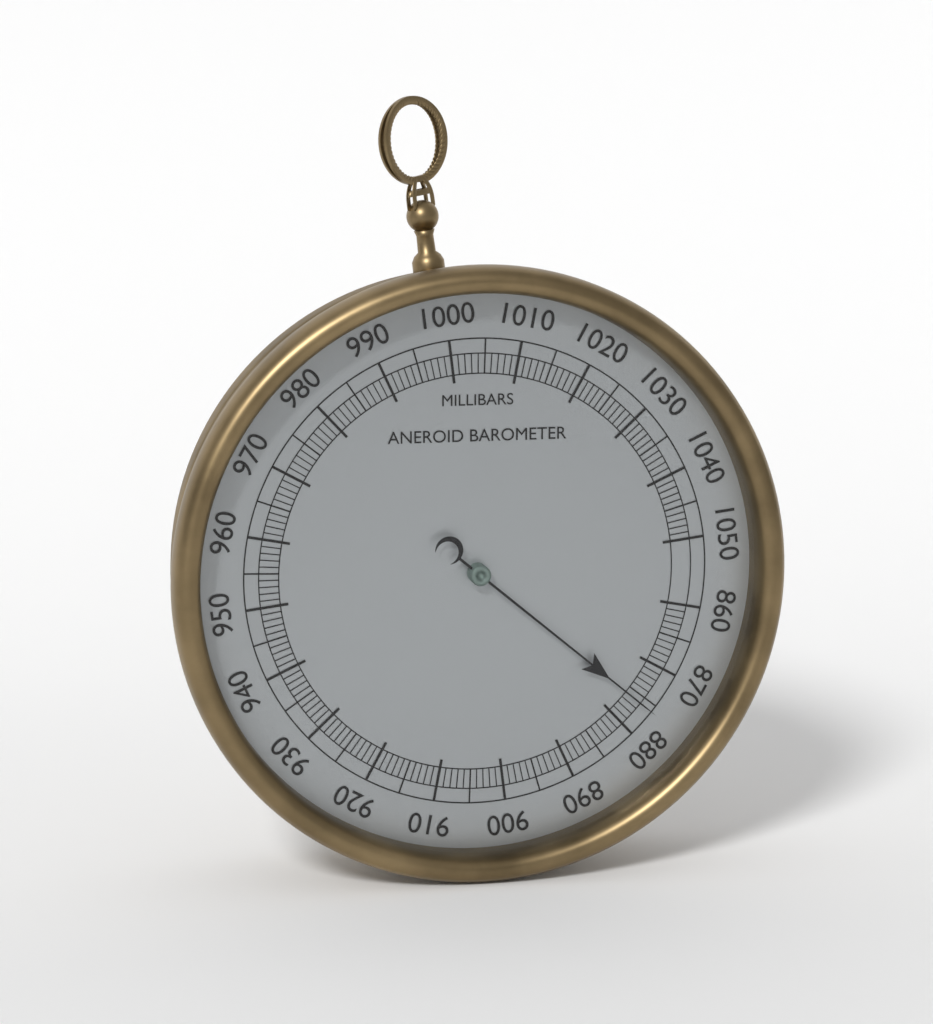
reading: 876 mbar
